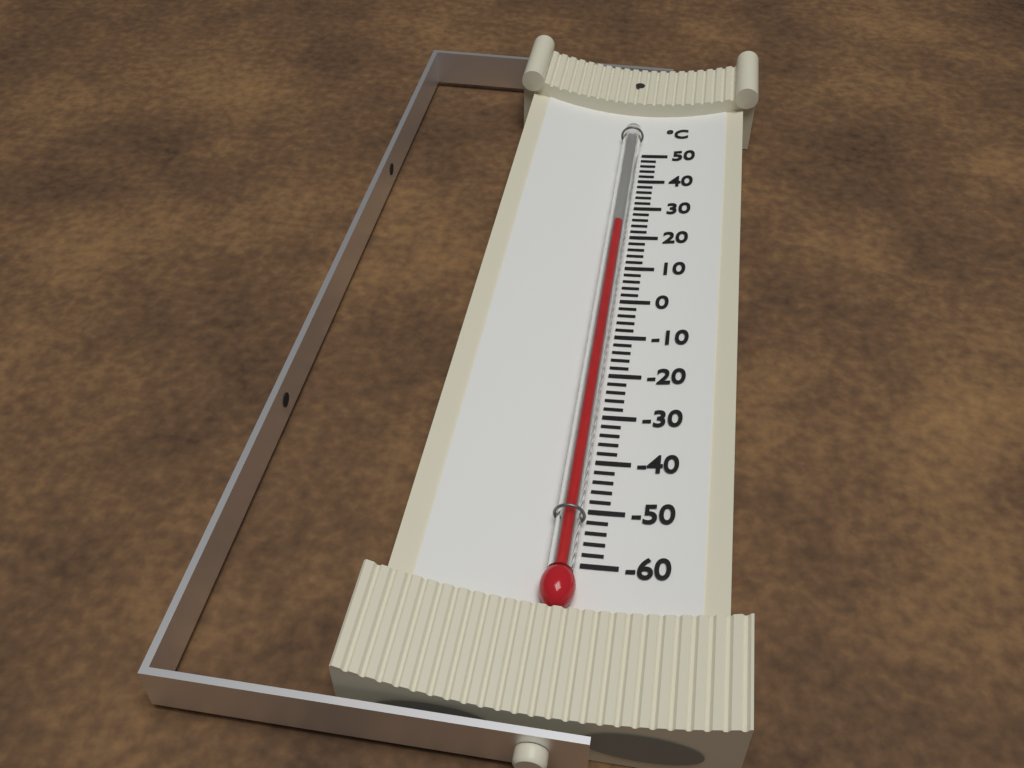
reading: 22 °C
